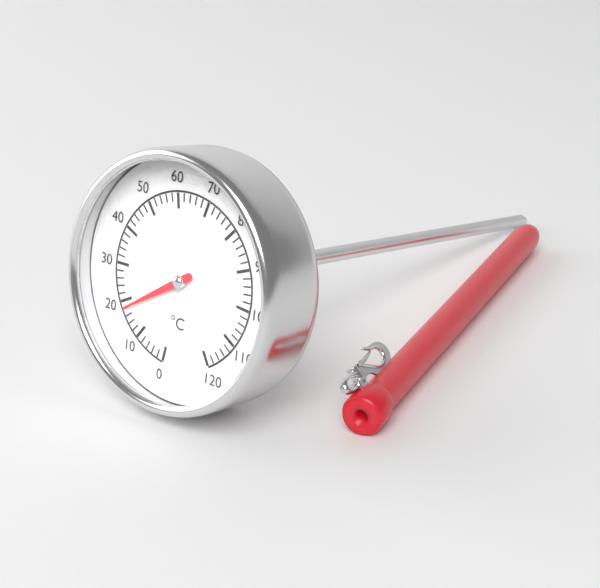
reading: 18 °C
